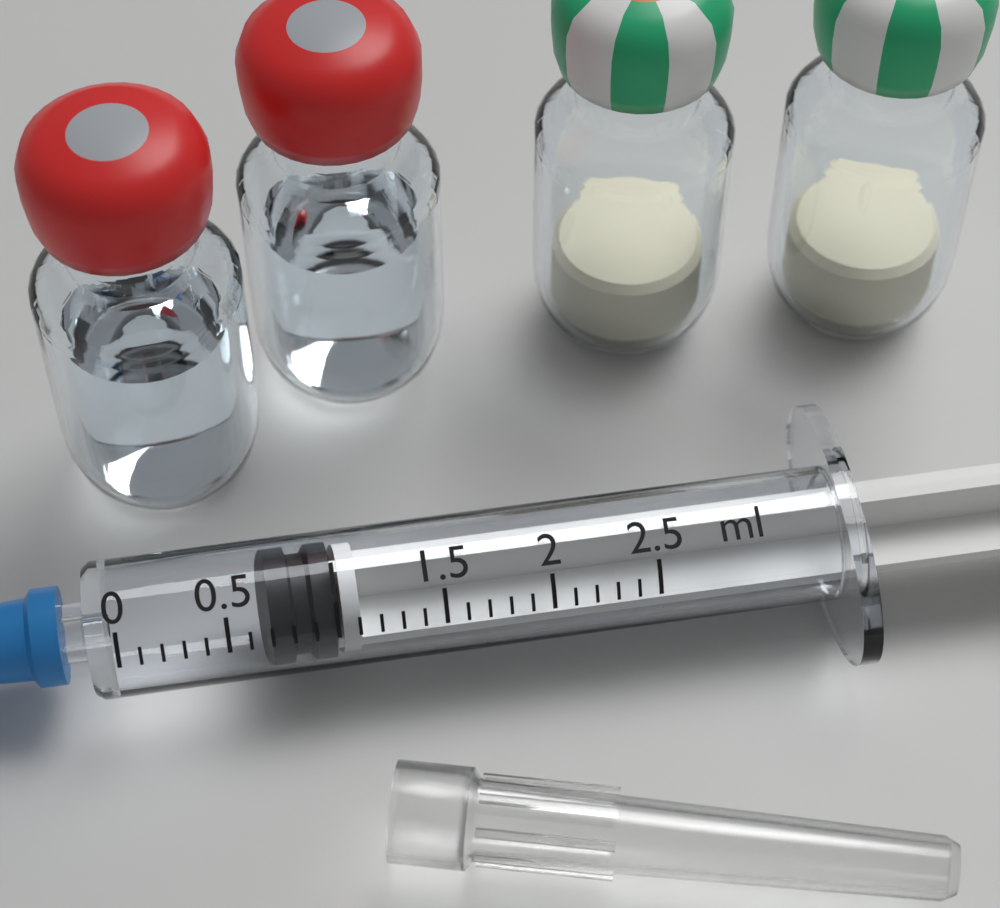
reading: 0.7 ml
